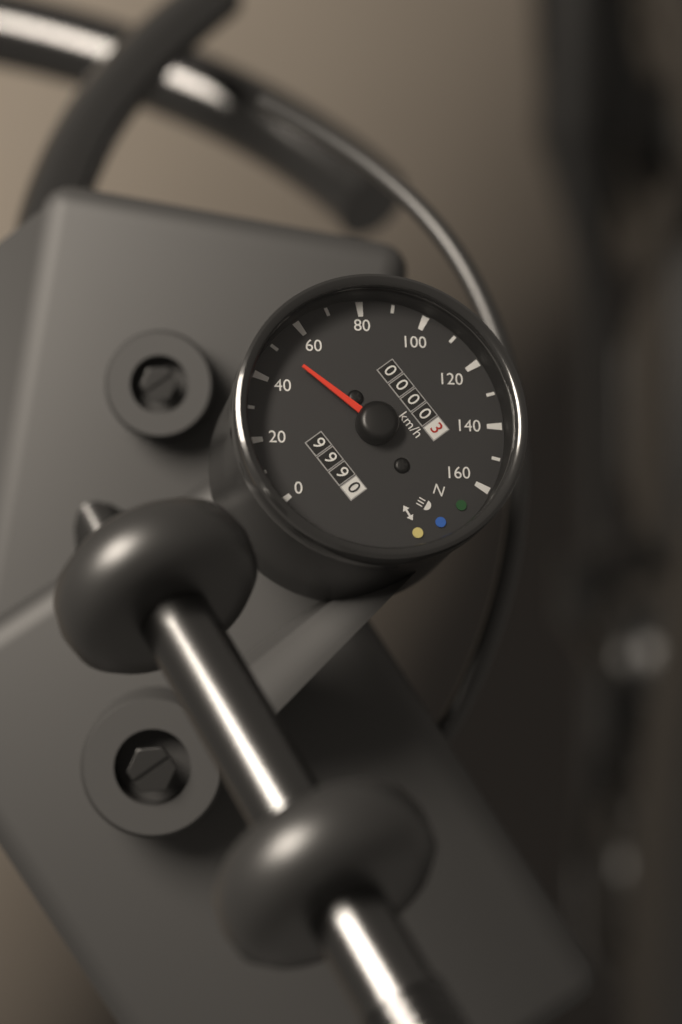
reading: 50 km/h
